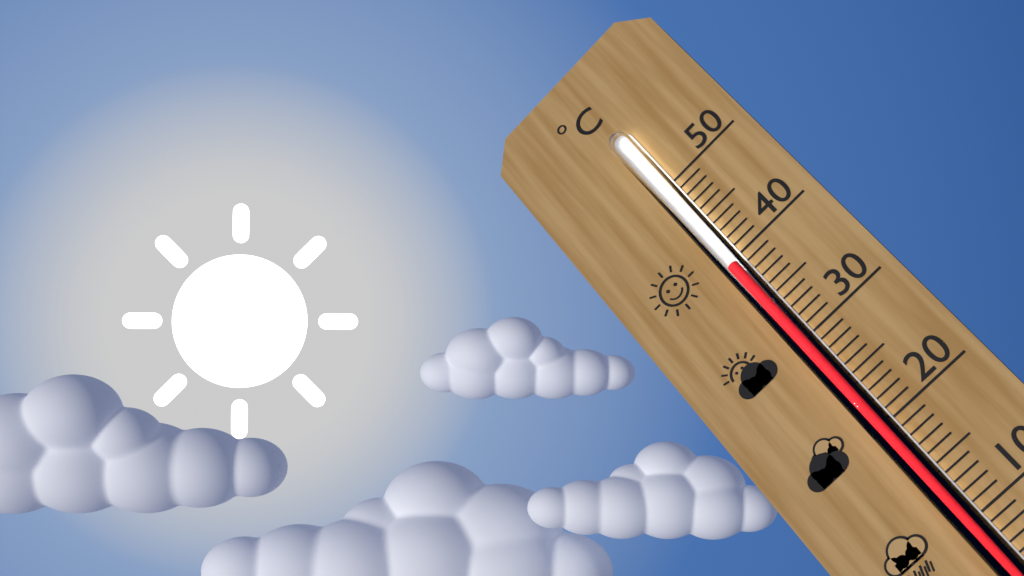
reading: 39 °C
